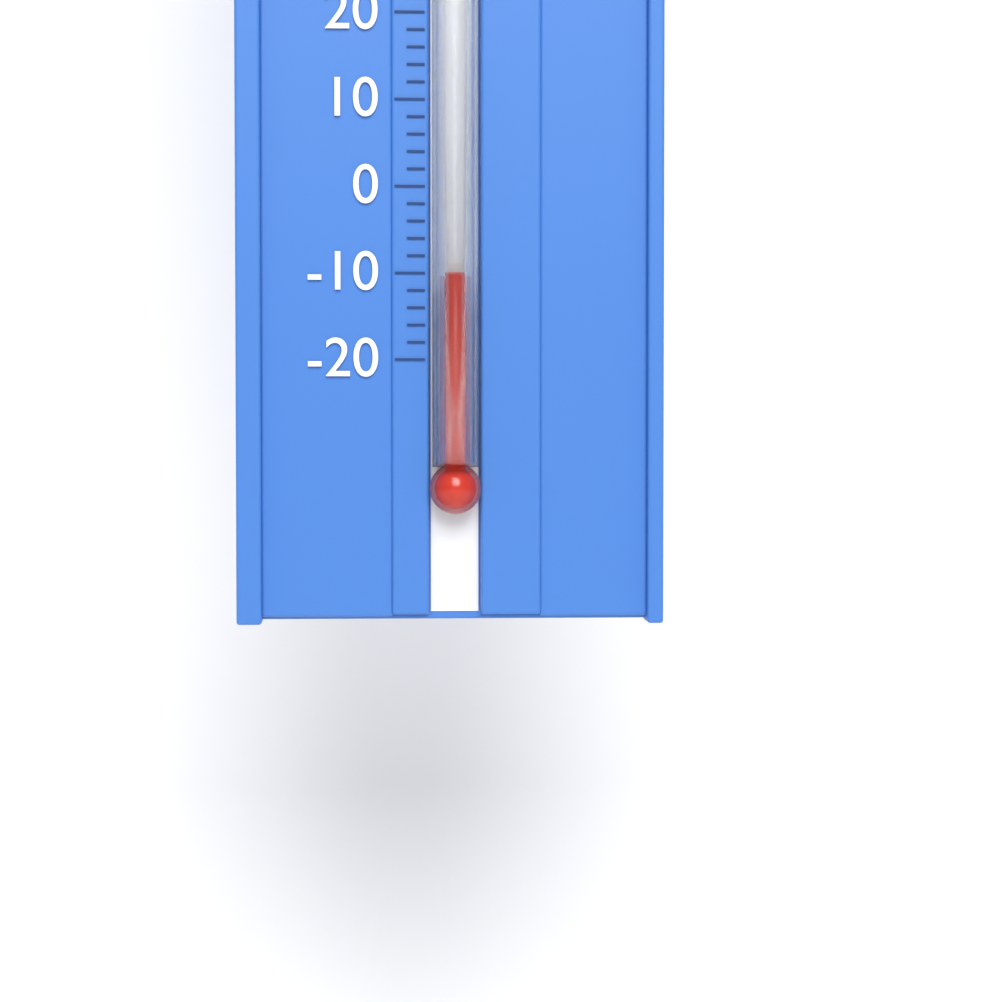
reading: -10 °F
